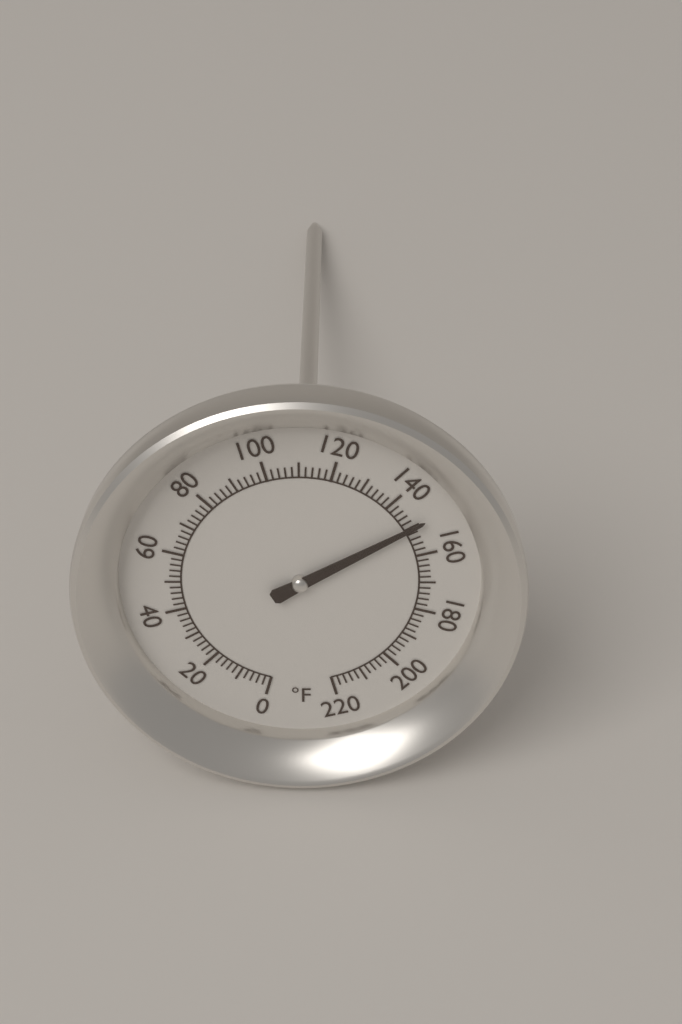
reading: 150 °F
